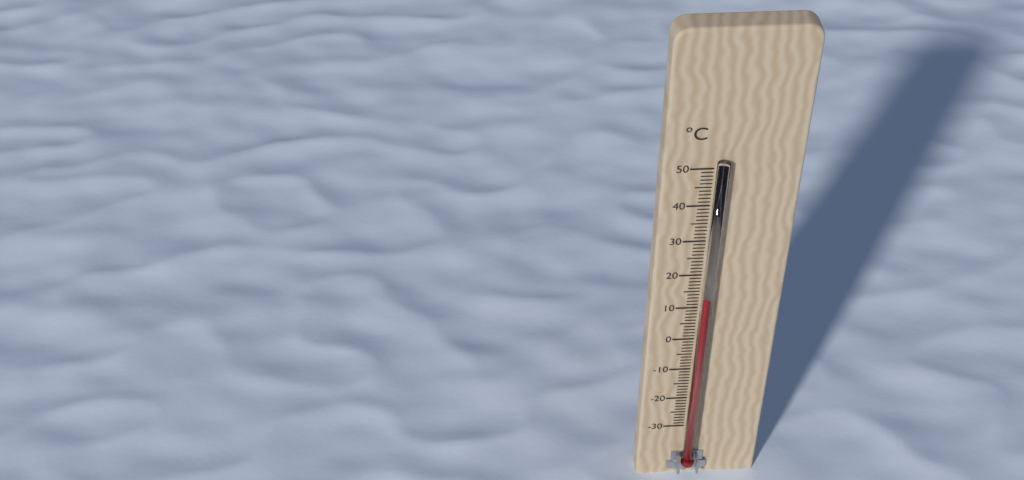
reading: 14 °C
